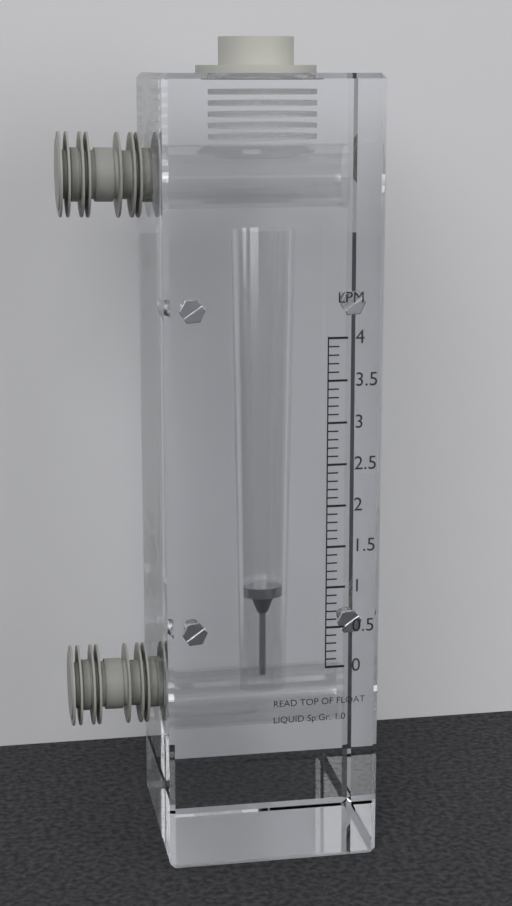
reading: 0.8 LPM
